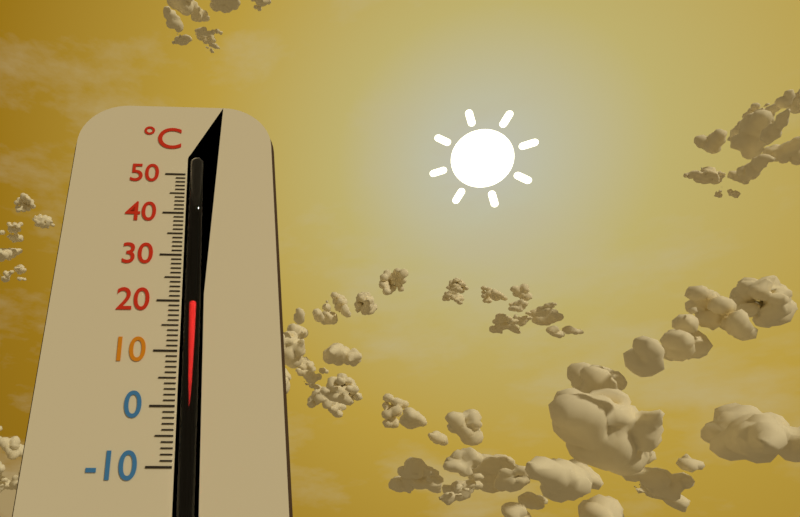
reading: 20 °C
